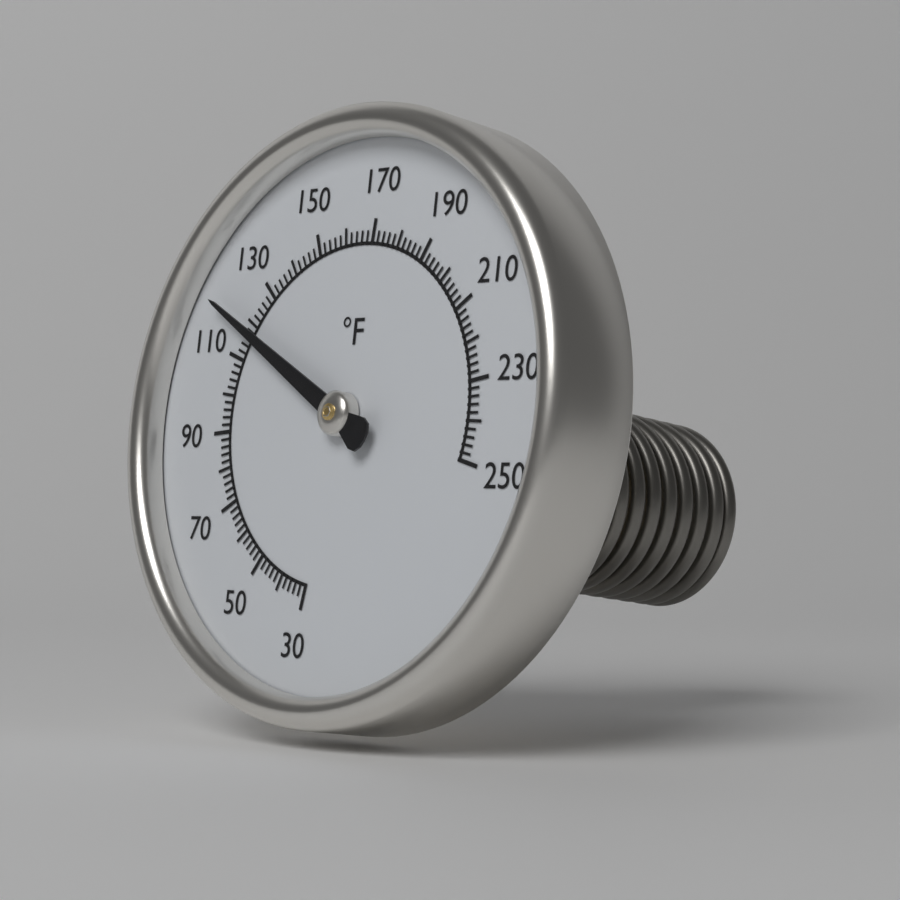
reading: 118 °F
